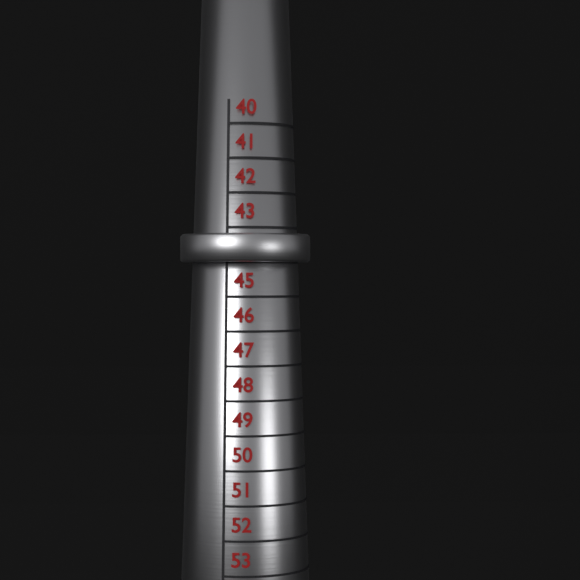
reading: 44 (no unit)
